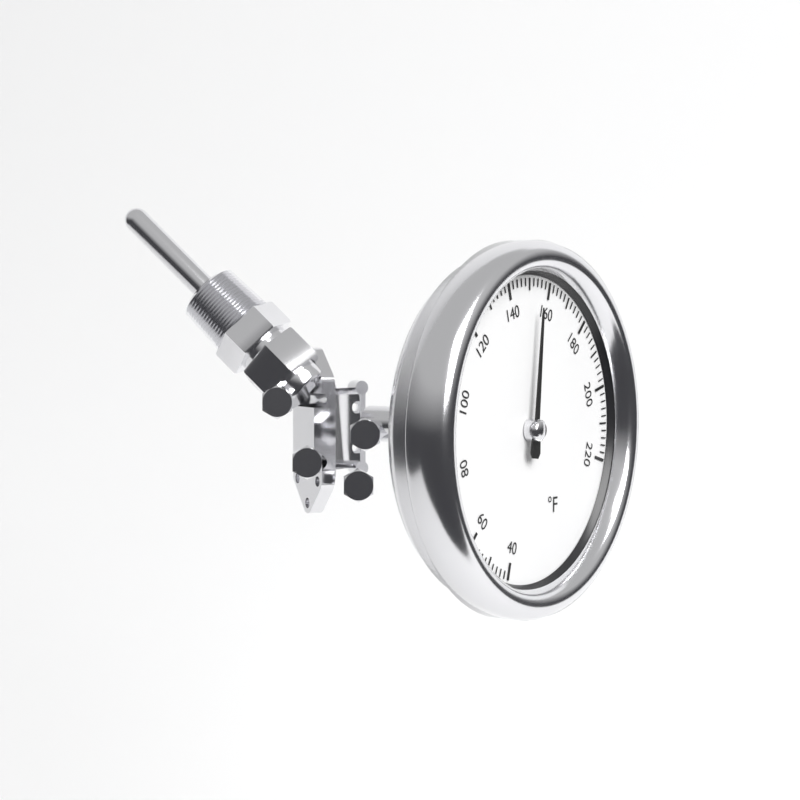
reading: 154 °F
